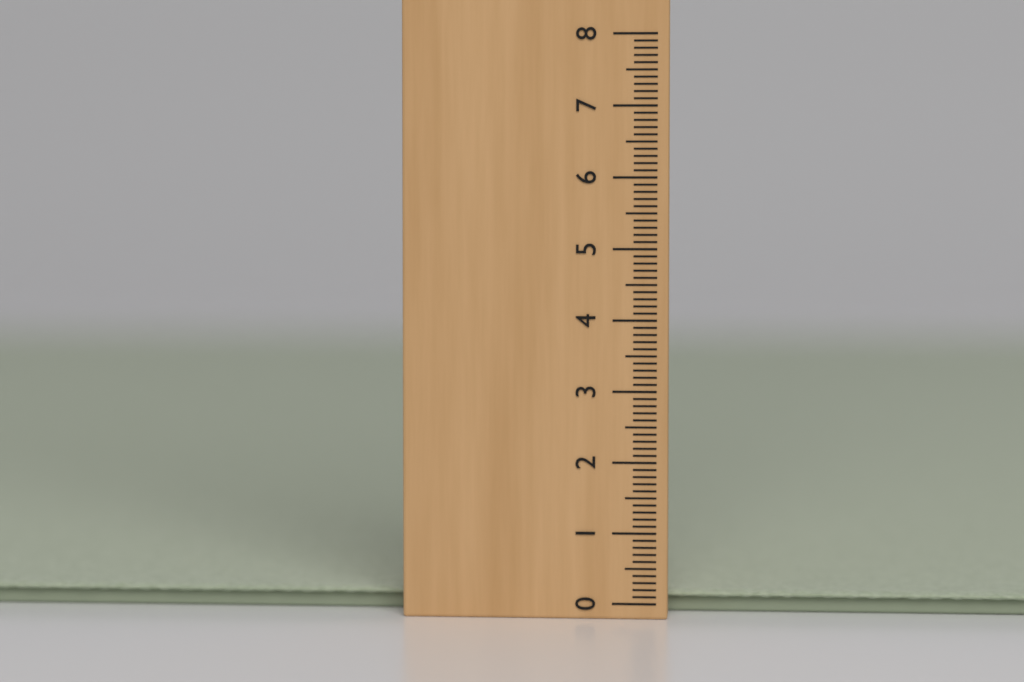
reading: 0.1 (no unit)
